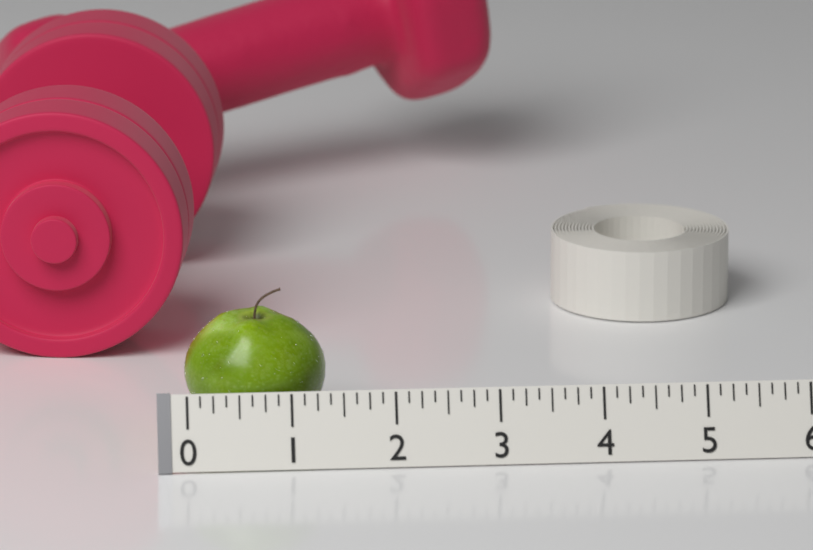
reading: 1.375 (no unit)
